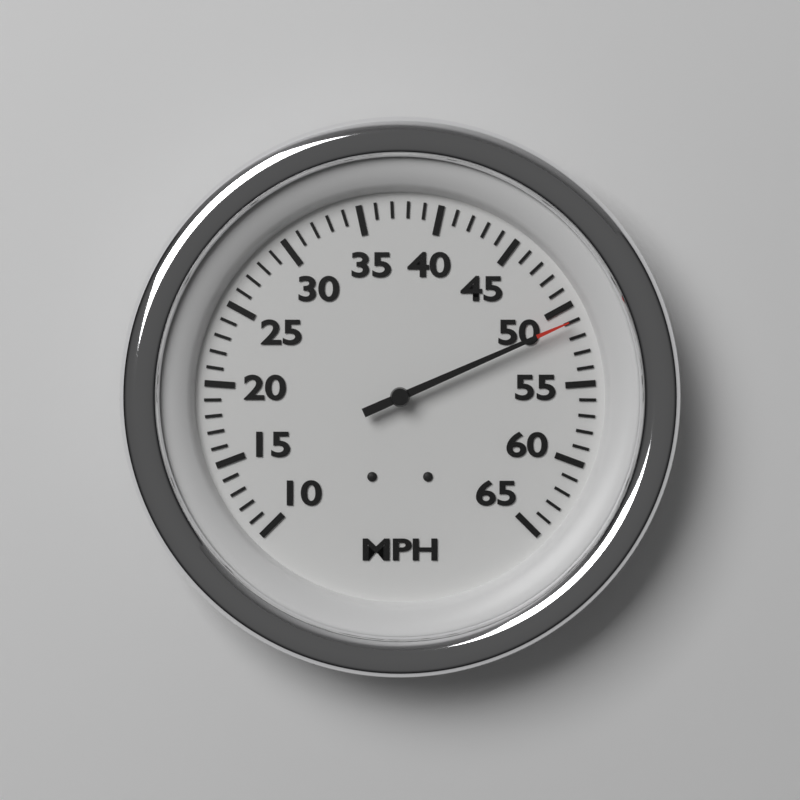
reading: 51 MPH
